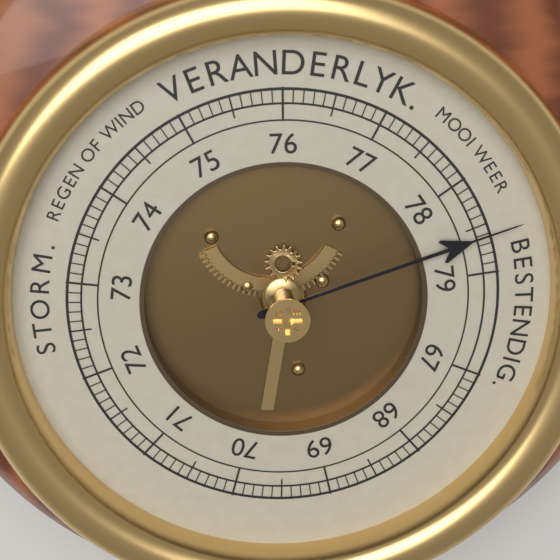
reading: 78.6 (no unit)
